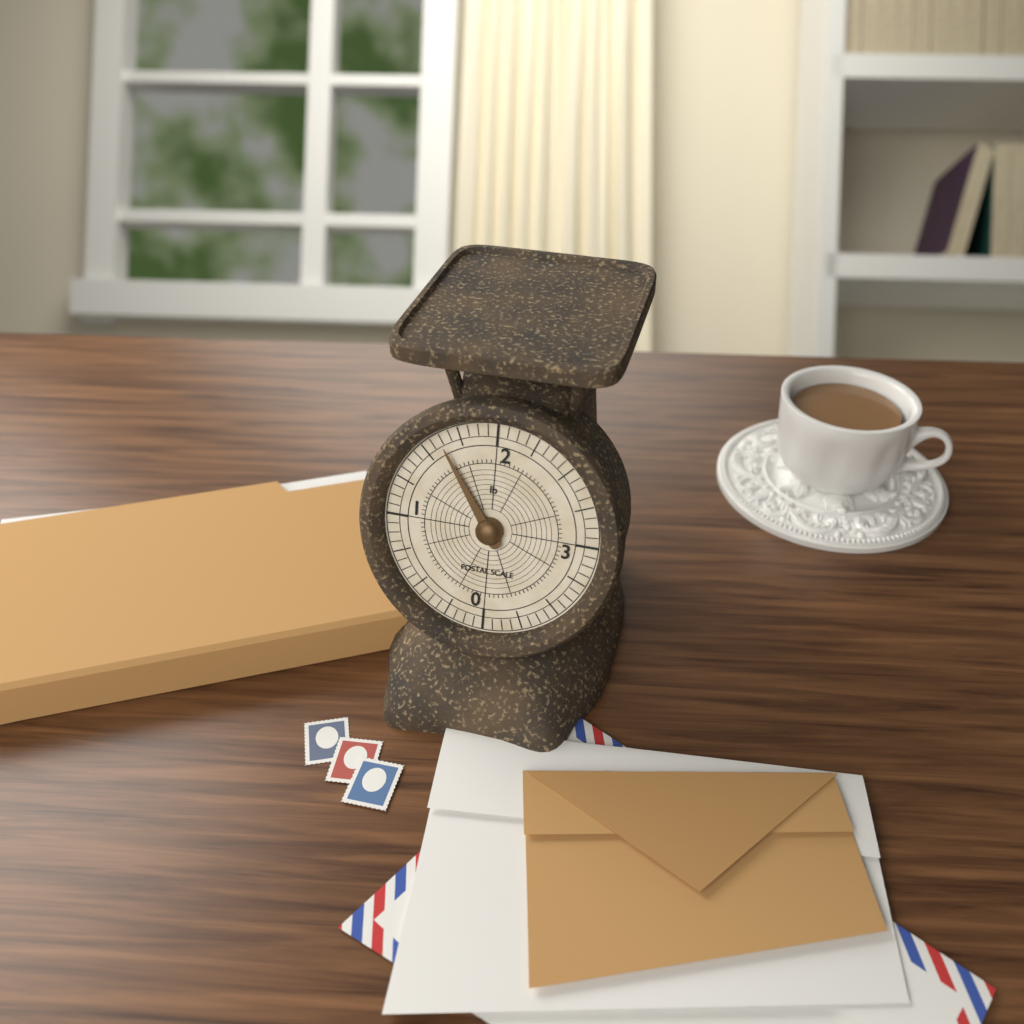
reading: 1.6250 lb
